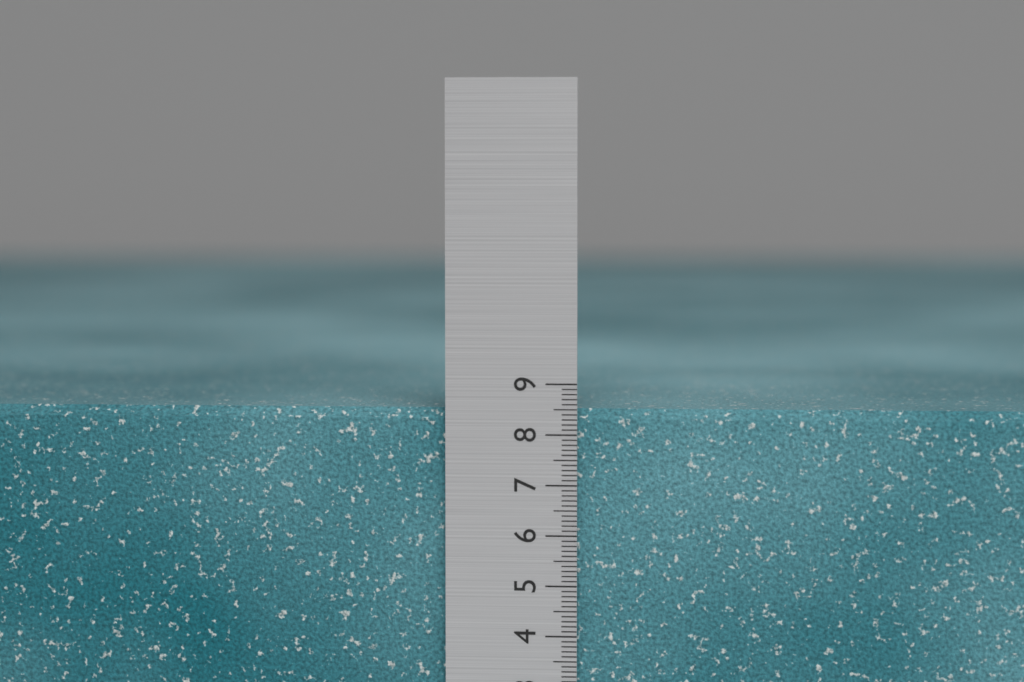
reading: 8.5 cm
